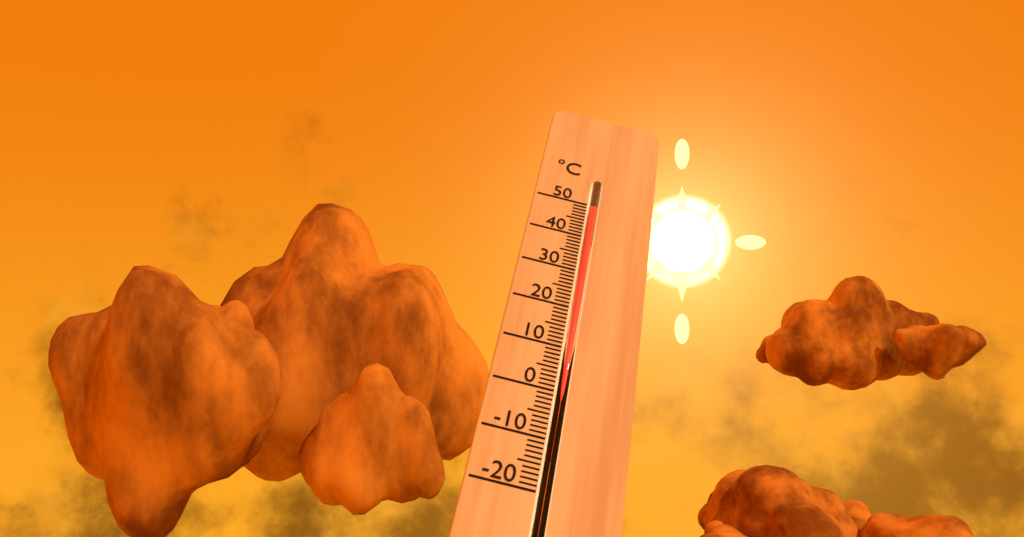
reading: 48 °C
